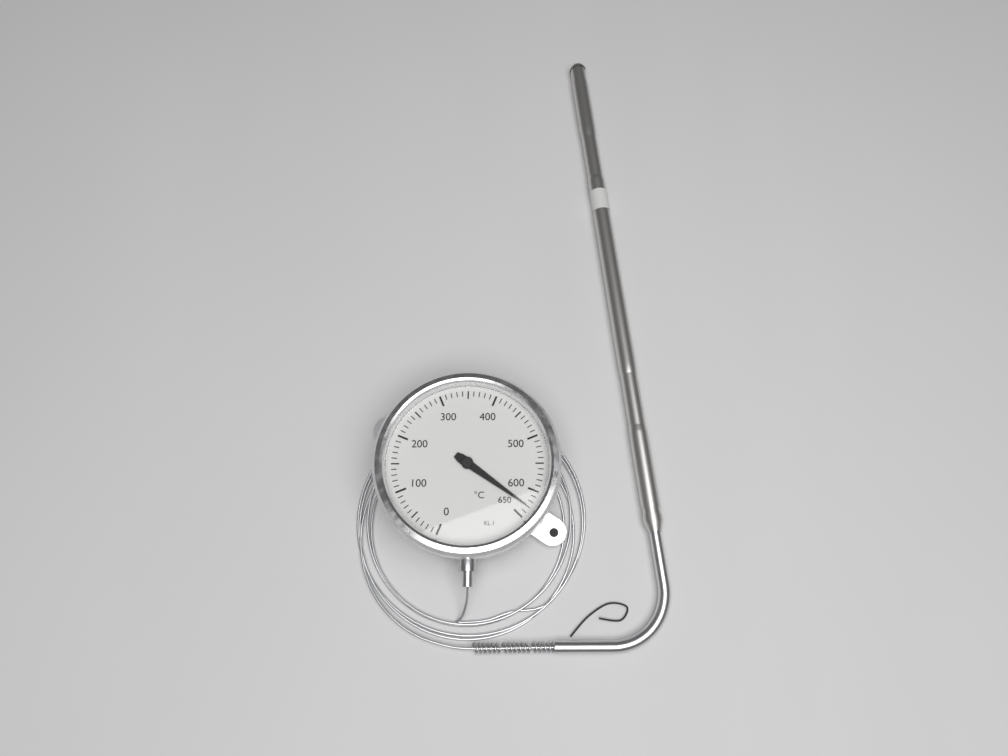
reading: 630 °C
